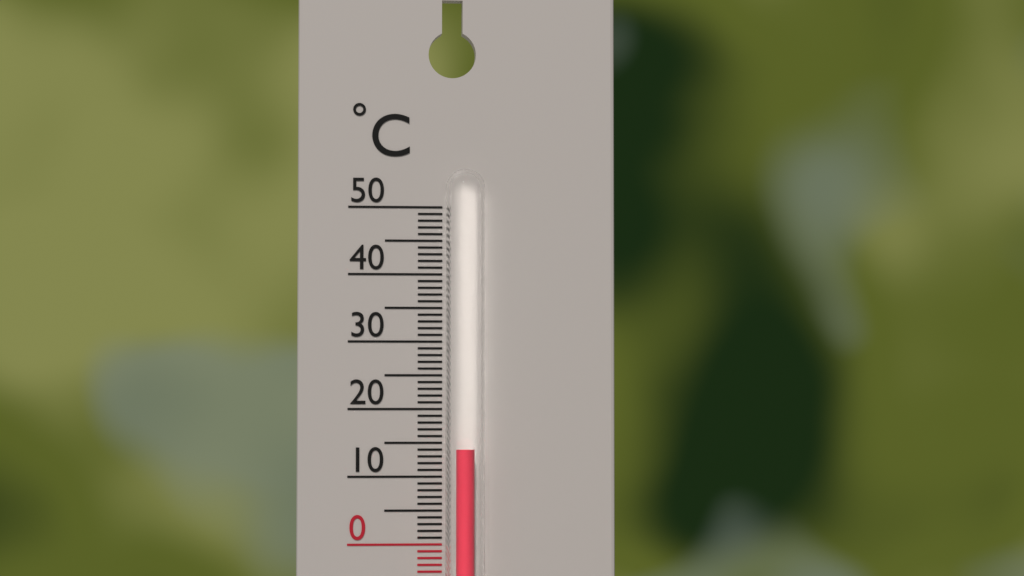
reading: 14 °C
